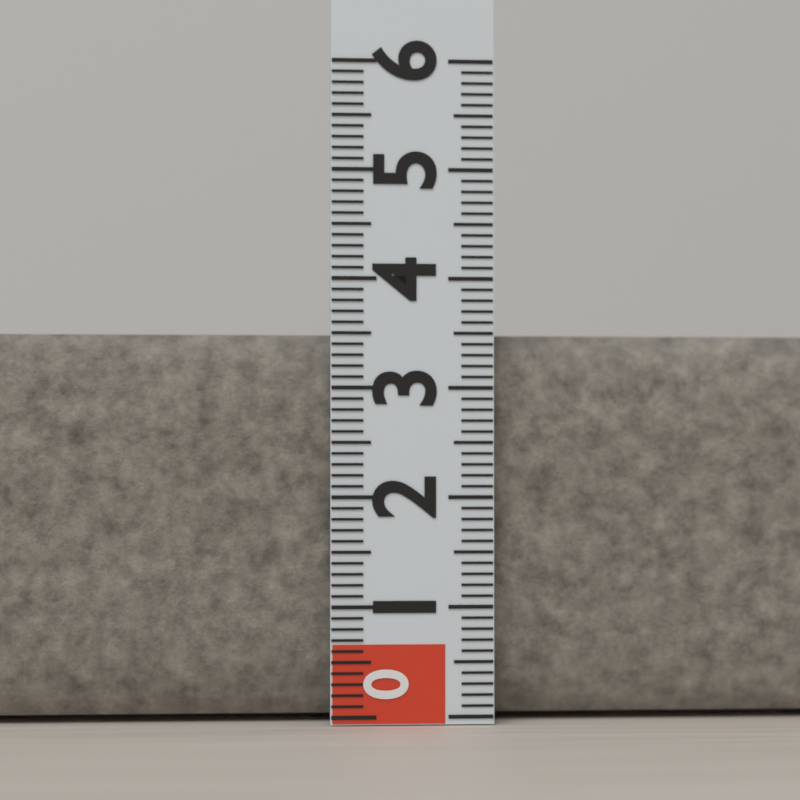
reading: 3.5 (no unit)
